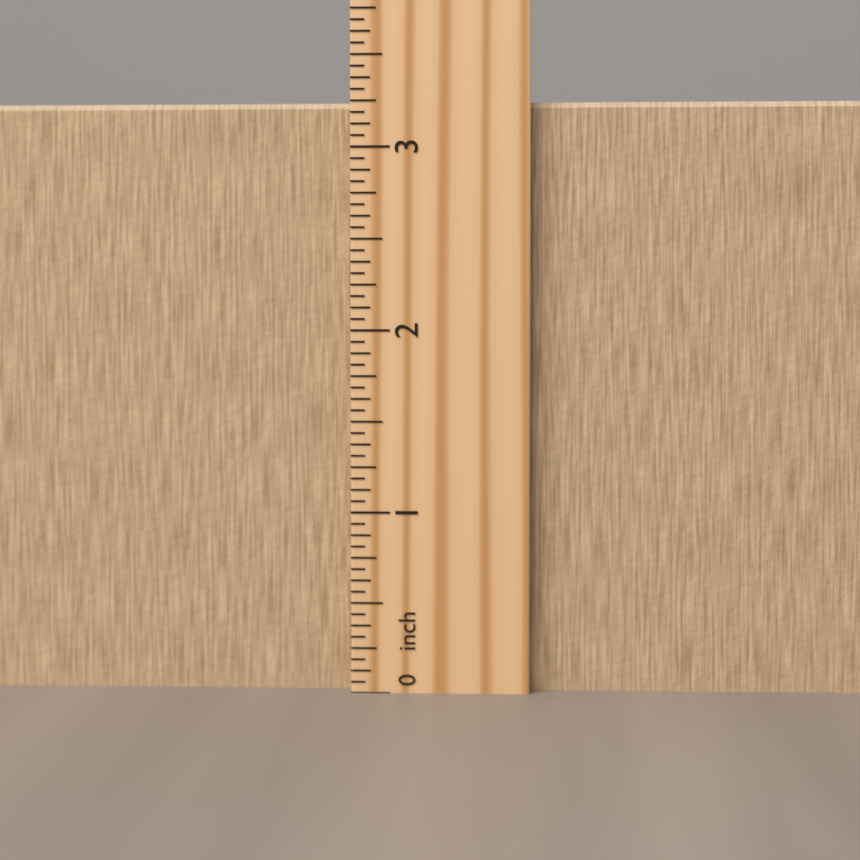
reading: 3.2500 inch
